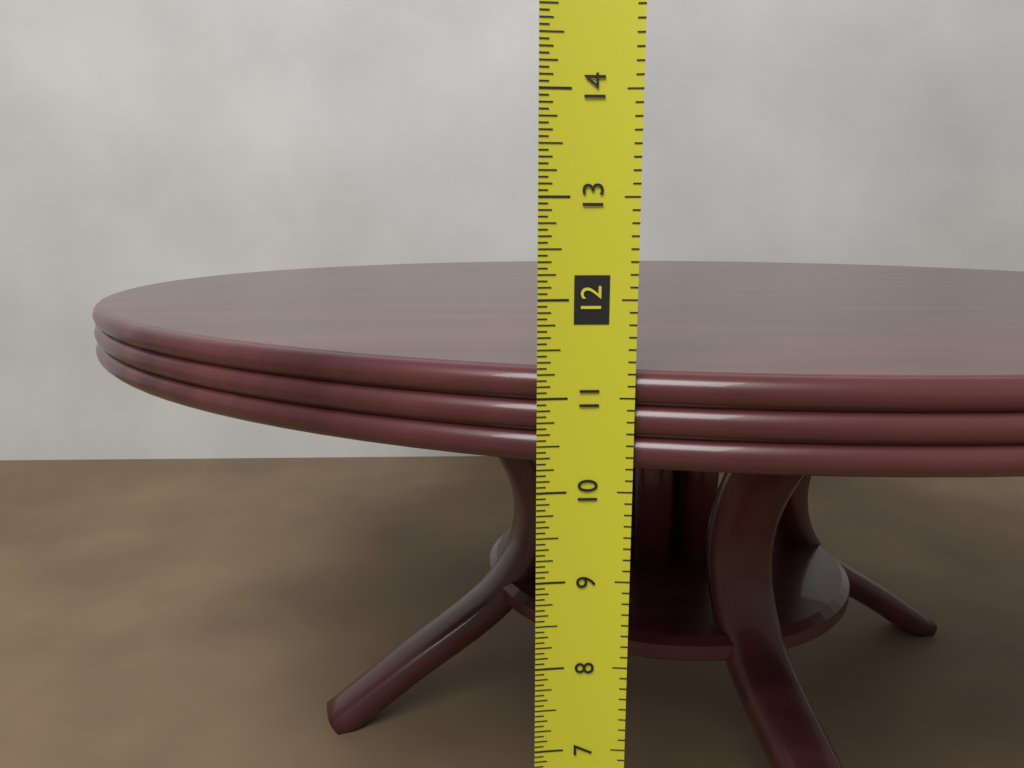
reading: 11.2500 in
